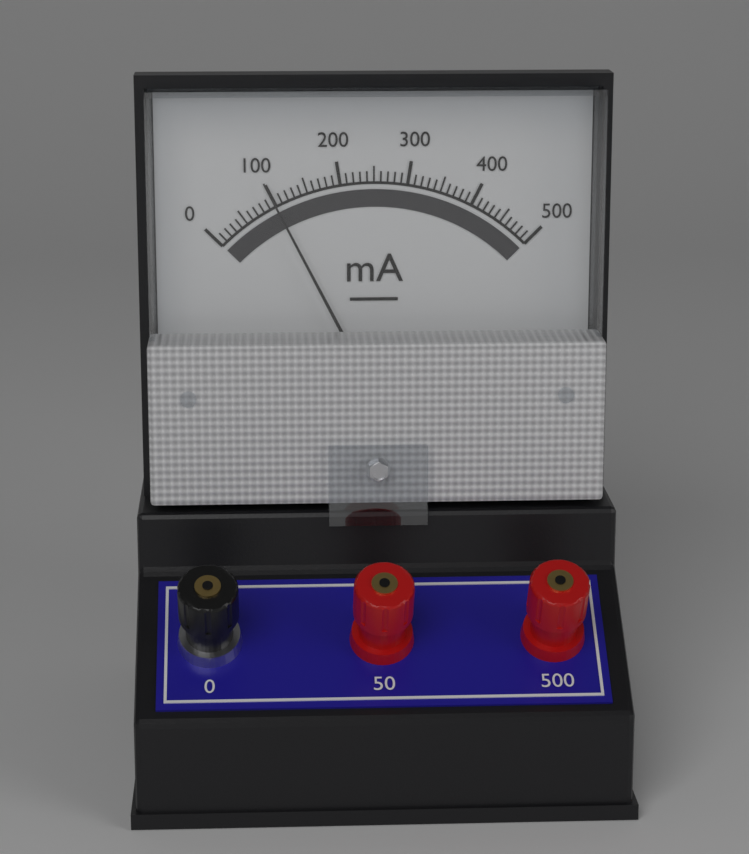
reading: 100 mA
